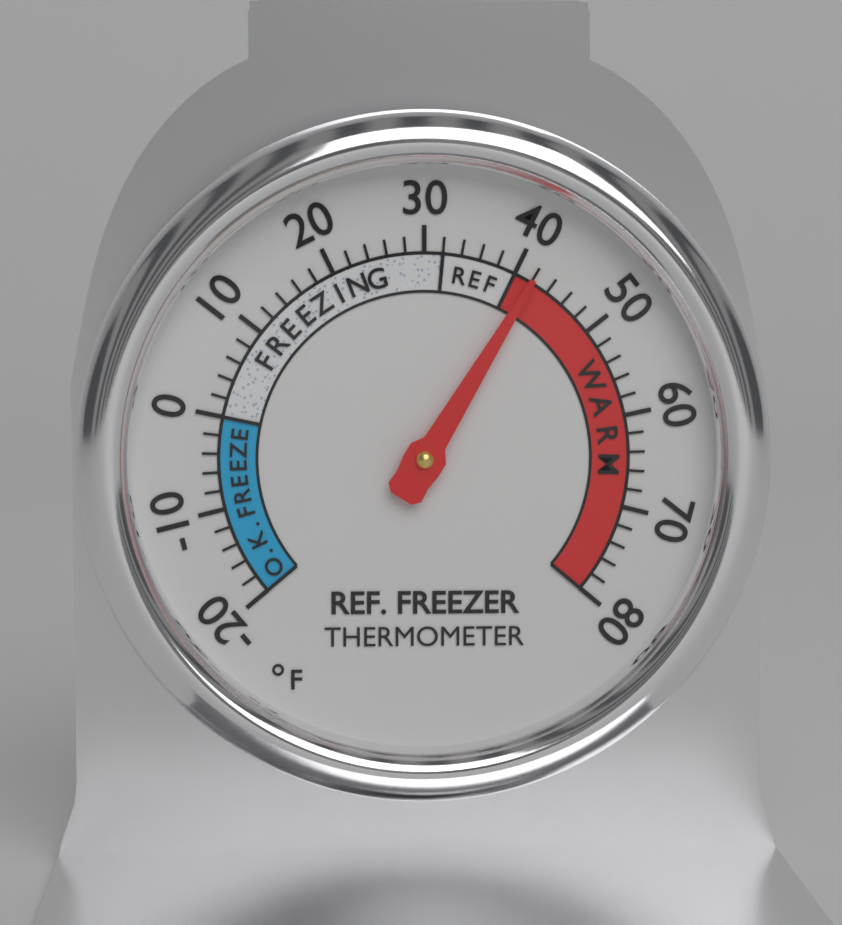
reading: 42 °F
